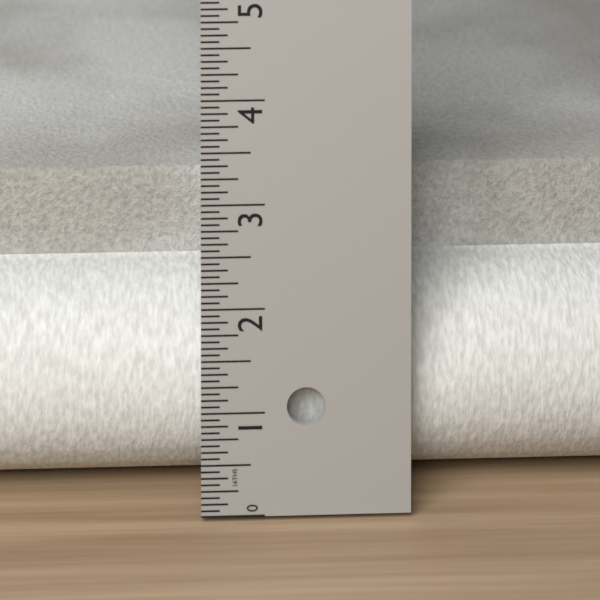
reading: 2.7500 in
